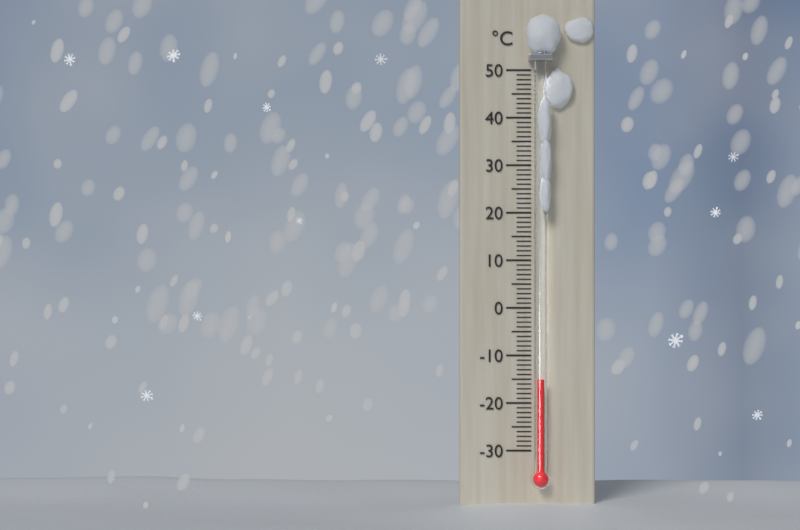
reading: -15 °C
